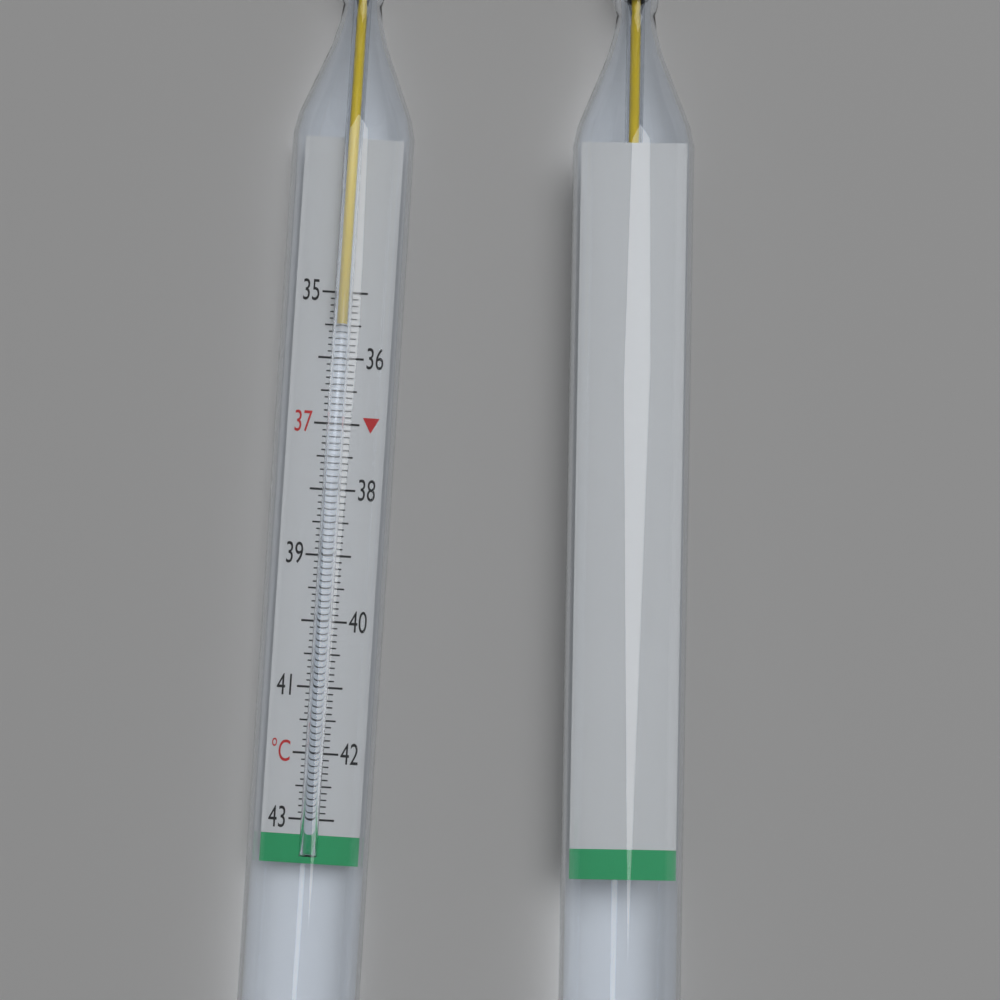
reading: 35.5 °C
